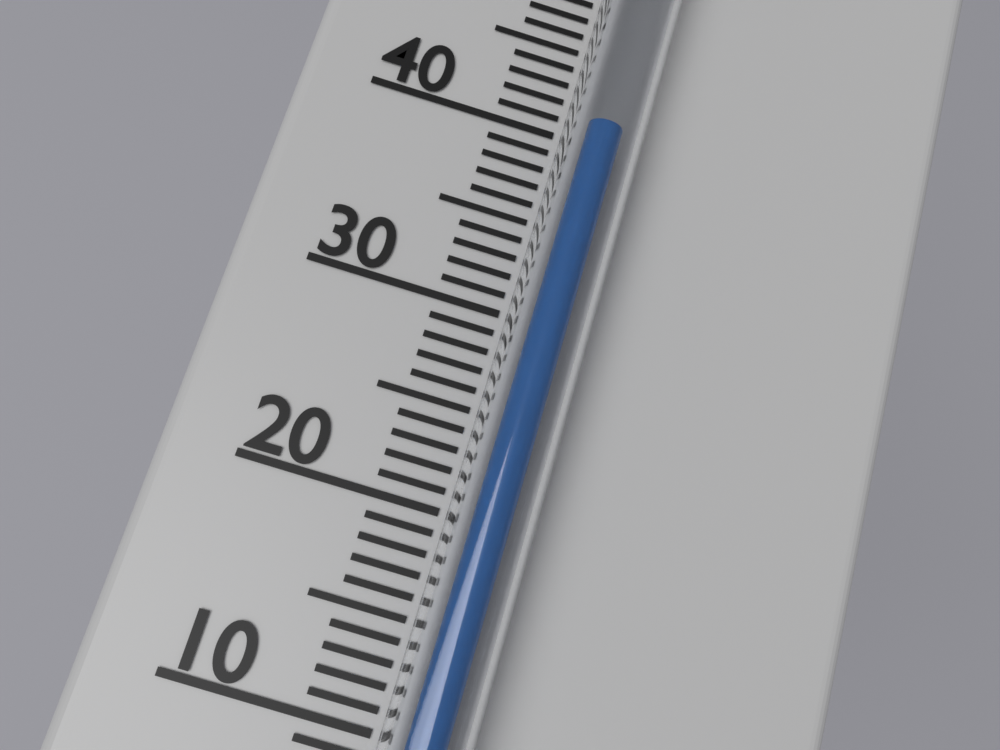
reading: 40 °C
